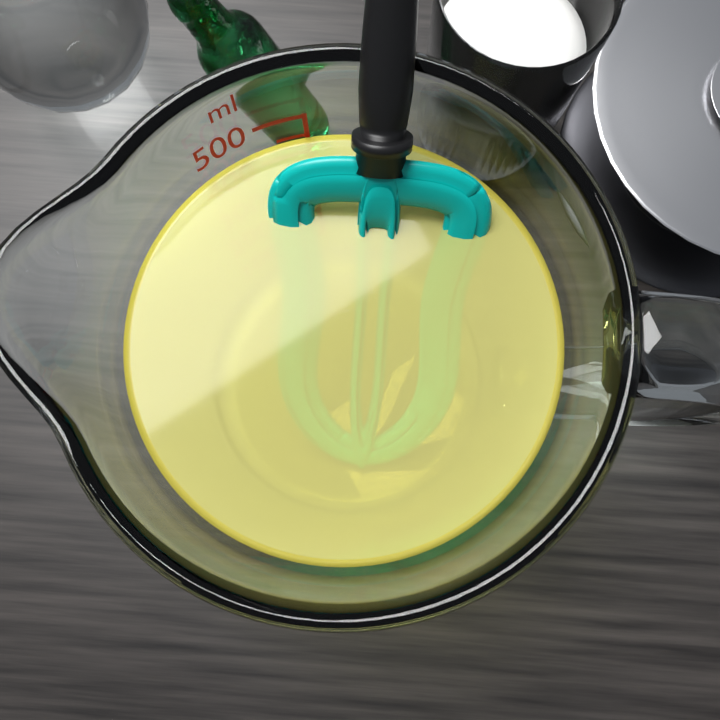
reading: 450 ml
